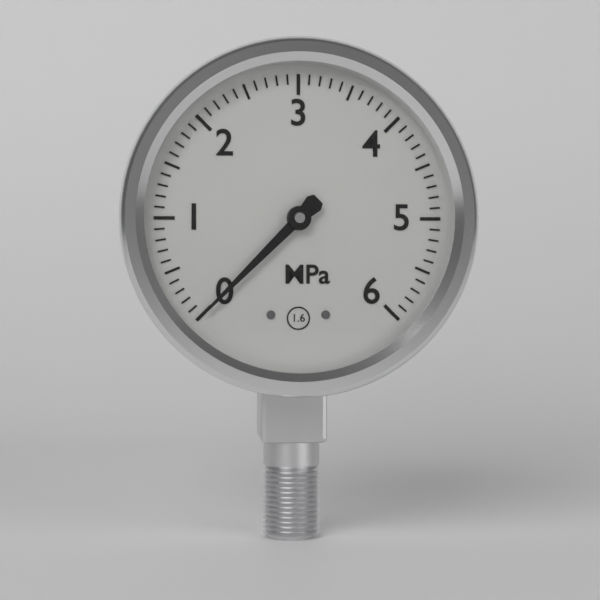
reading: 0.0 MPa
